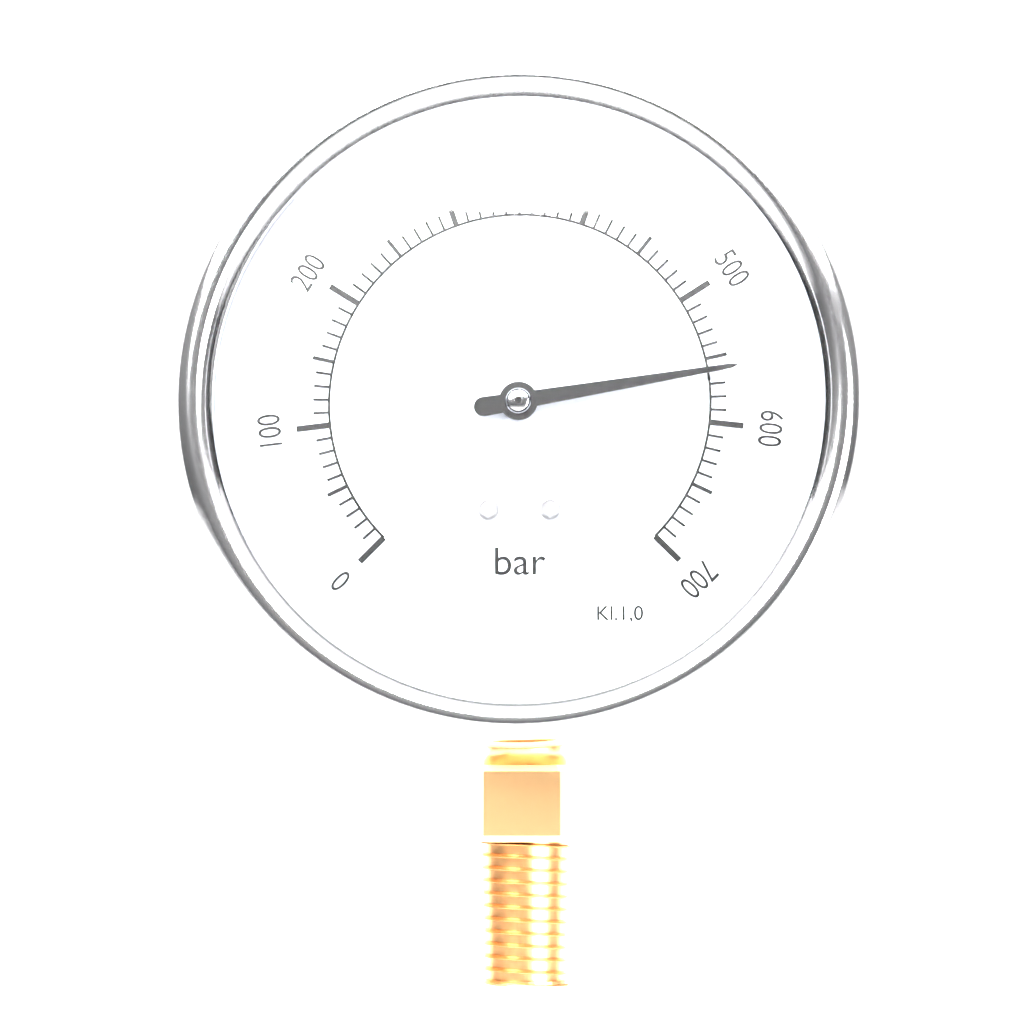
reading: 560 bar
